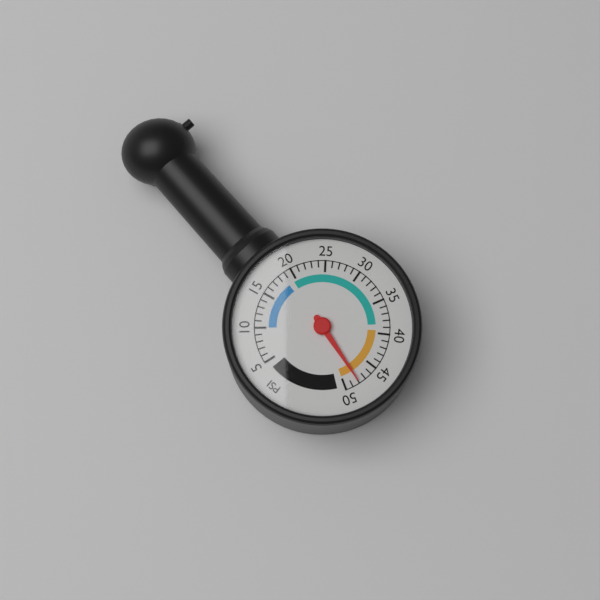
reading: 48 psi
